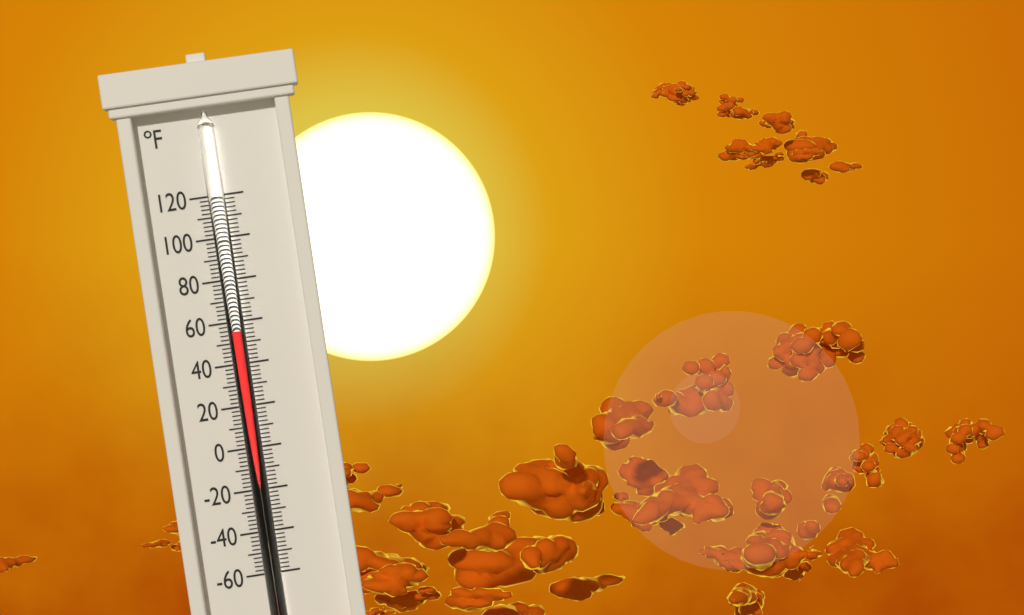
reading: 56 °F
